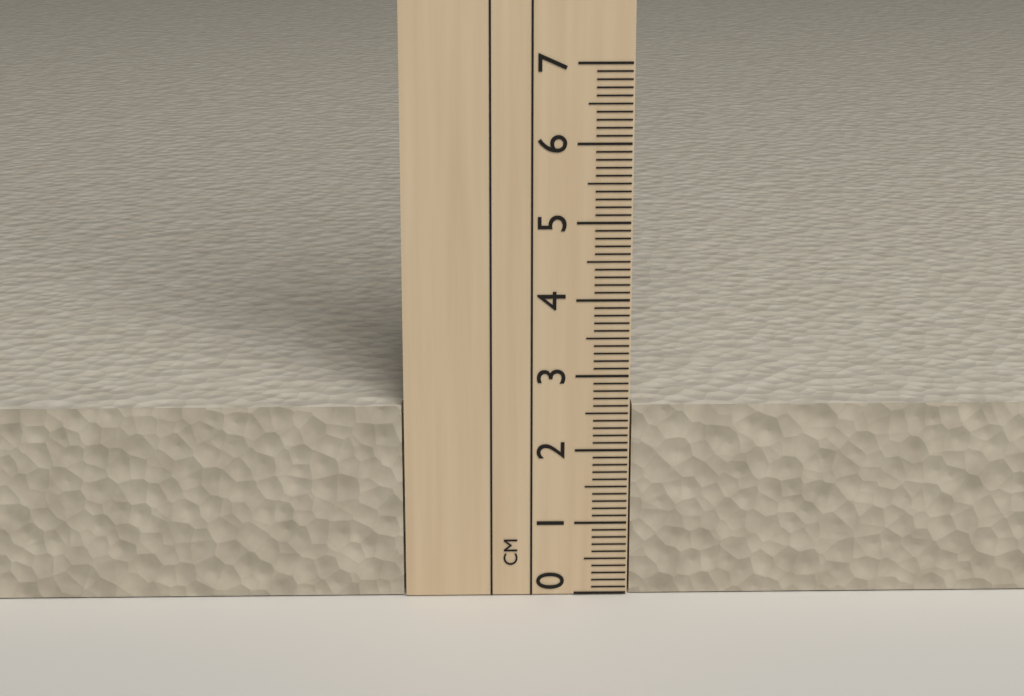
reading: 2.6 cm
